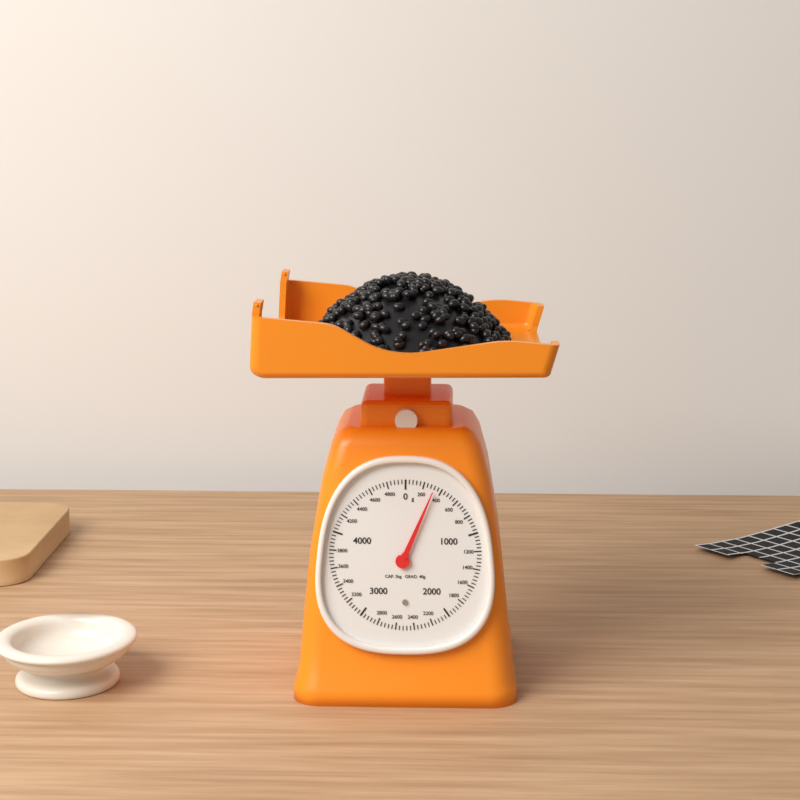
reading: 320 g
